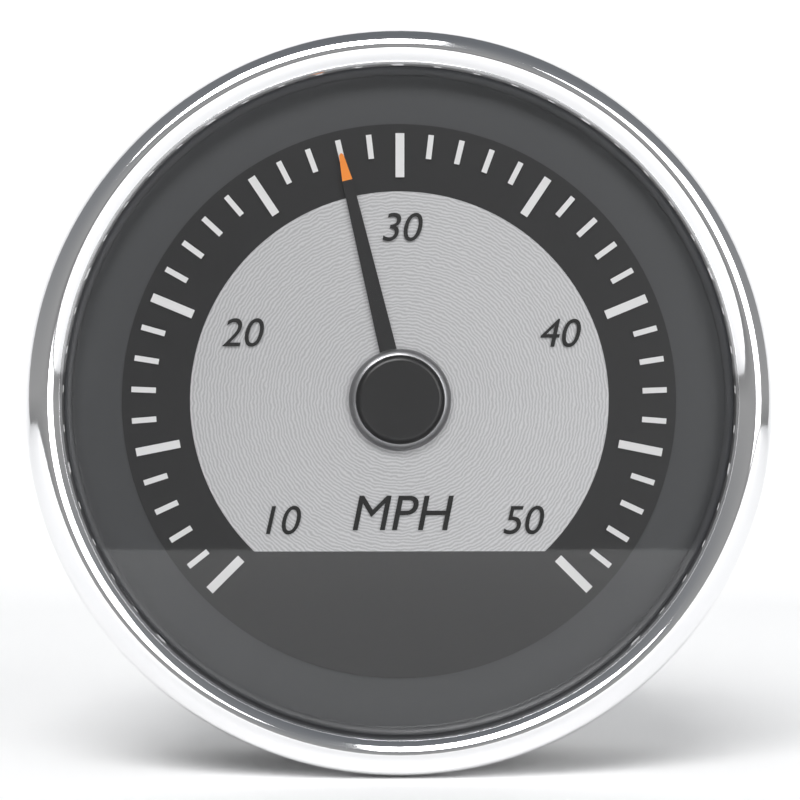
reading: 28 mph
